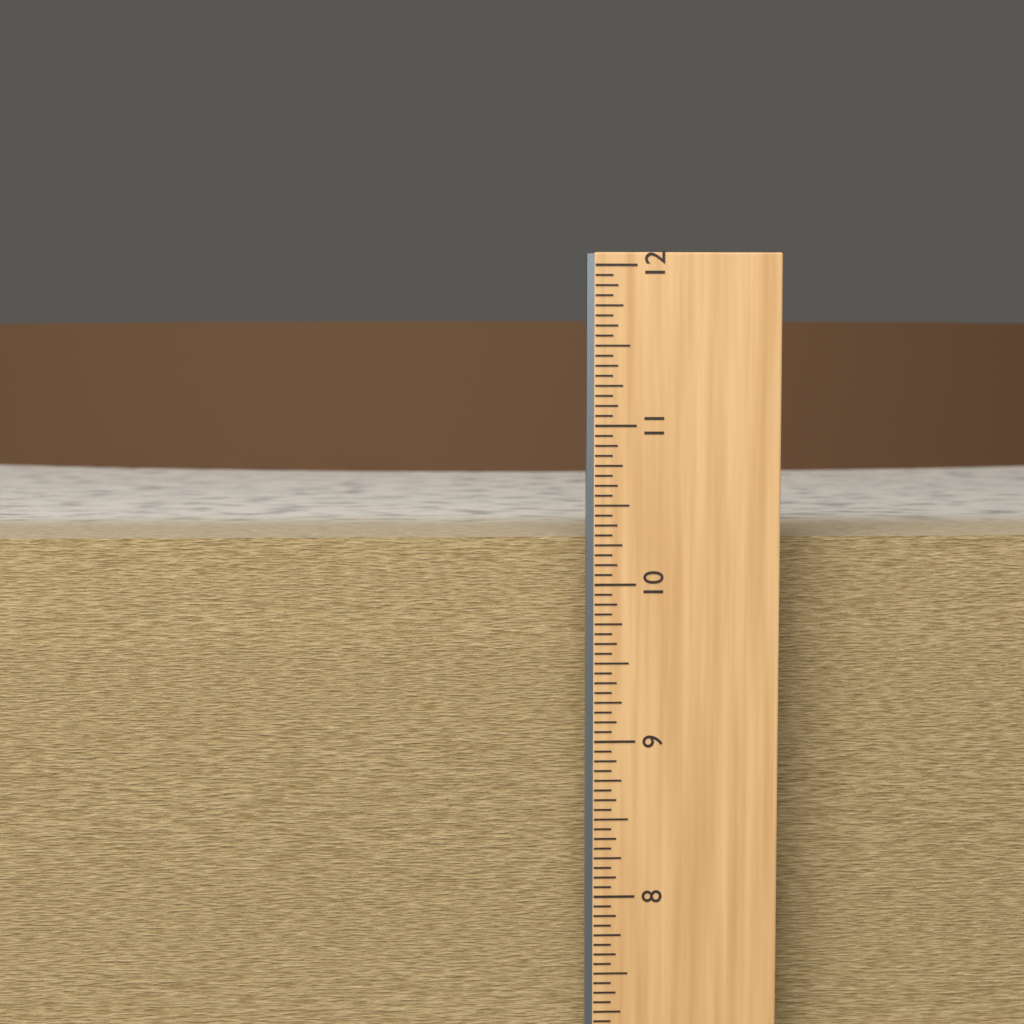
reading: 10.2500 in
